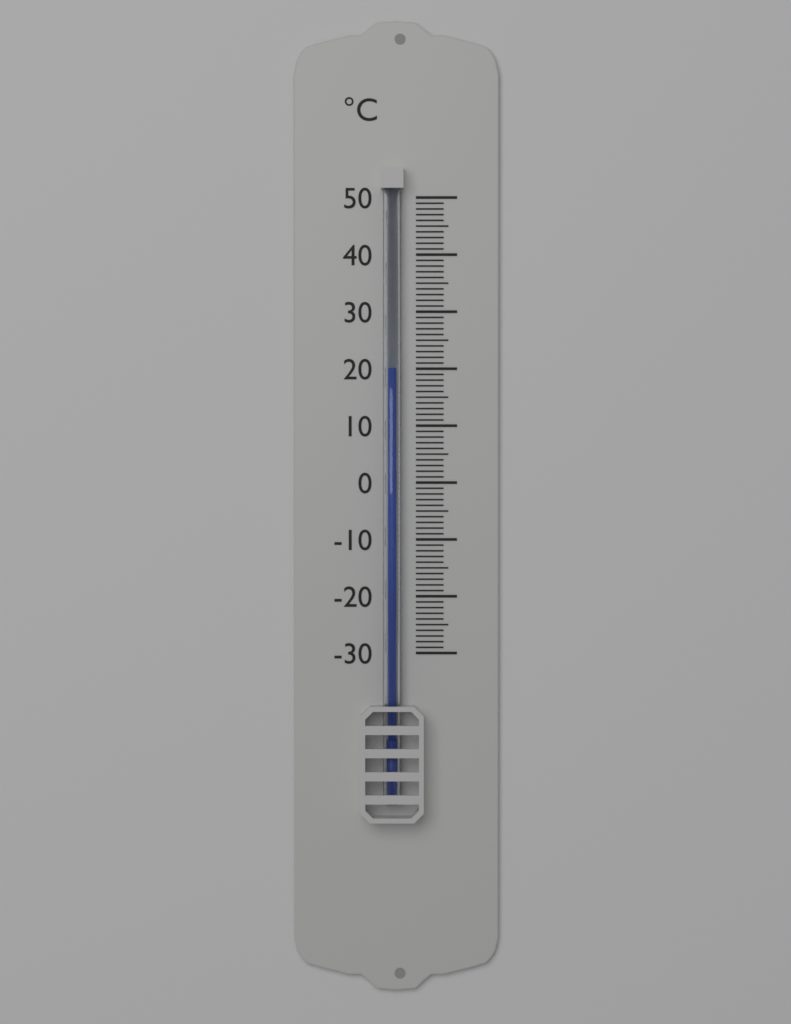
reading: 20 °C
